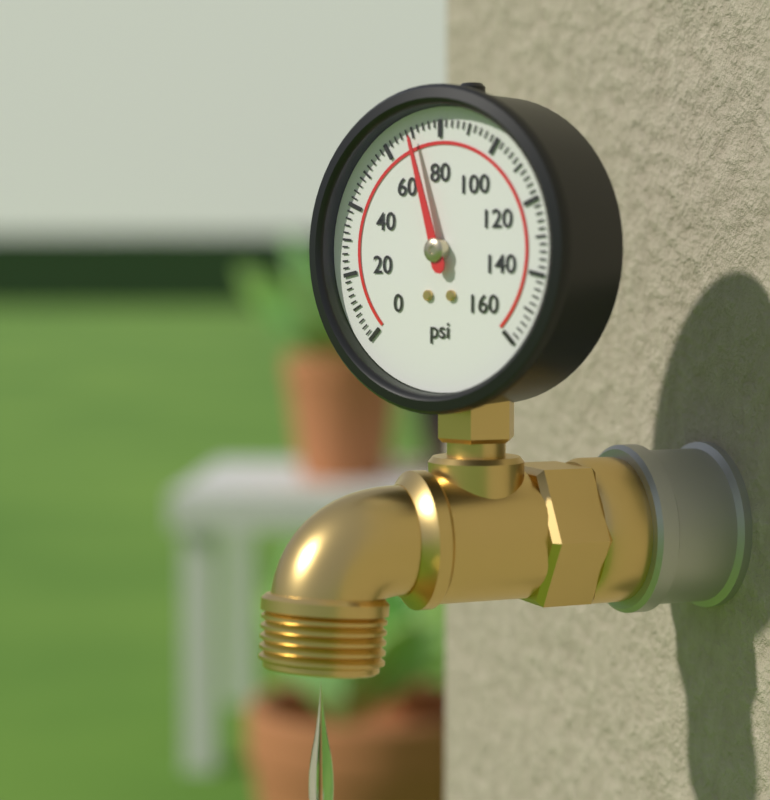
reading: 70 psi
